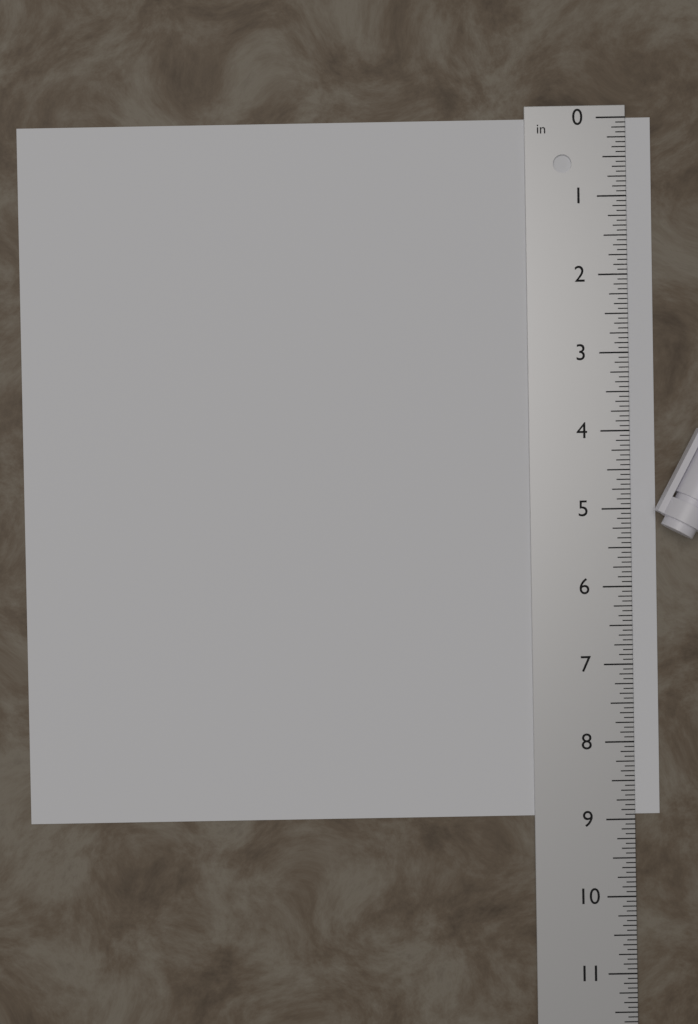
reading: 8.9375 in
